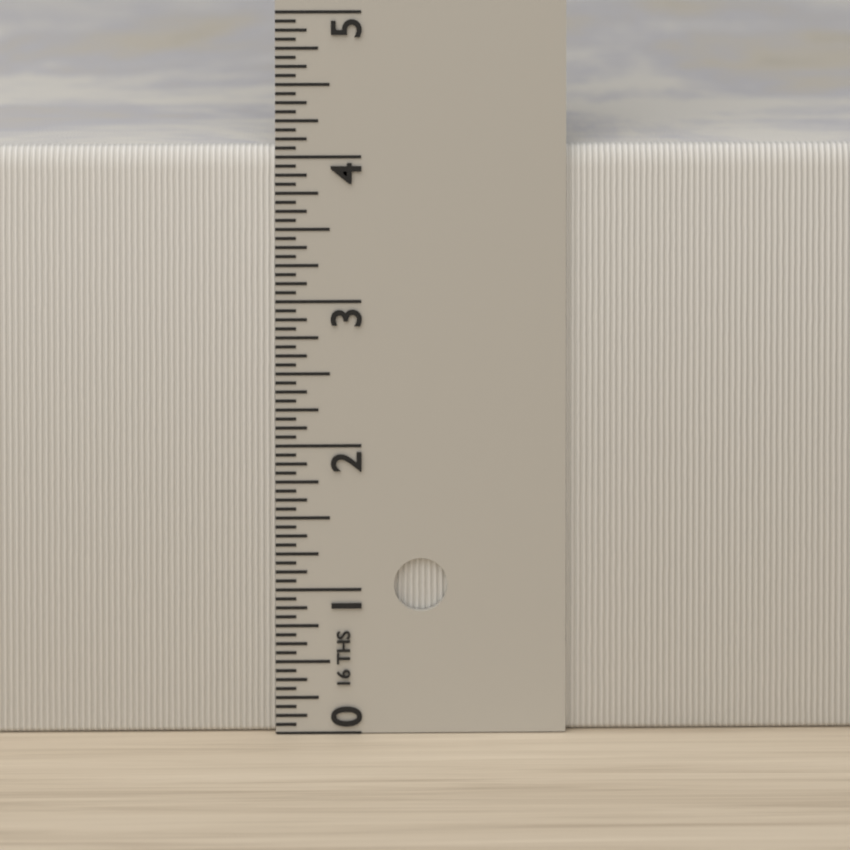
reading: 4.0625 in
